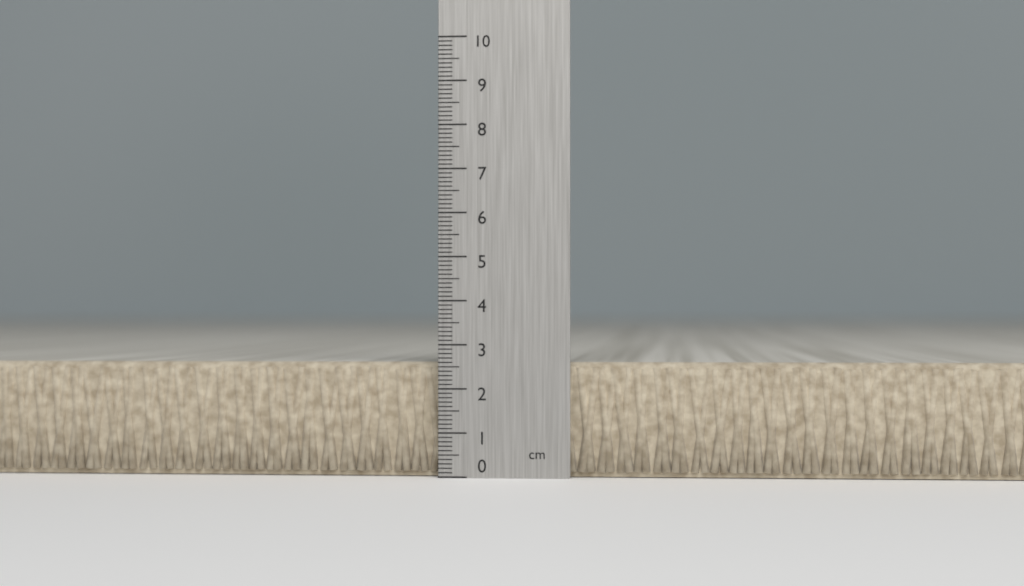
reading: 2.6 cm
